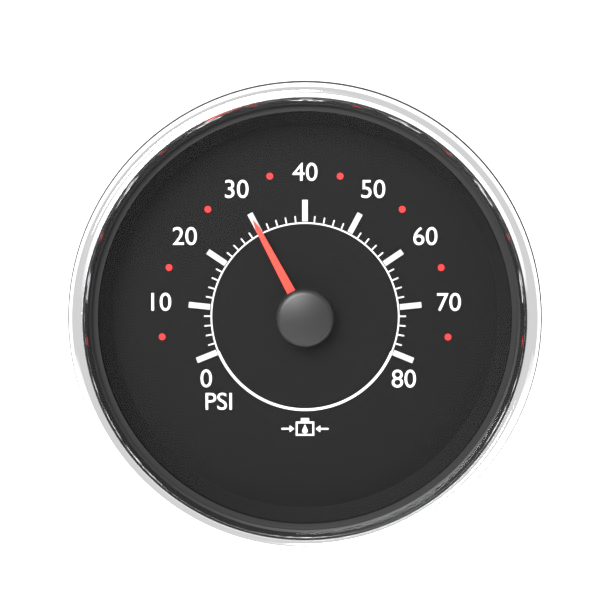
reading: 30 psi
